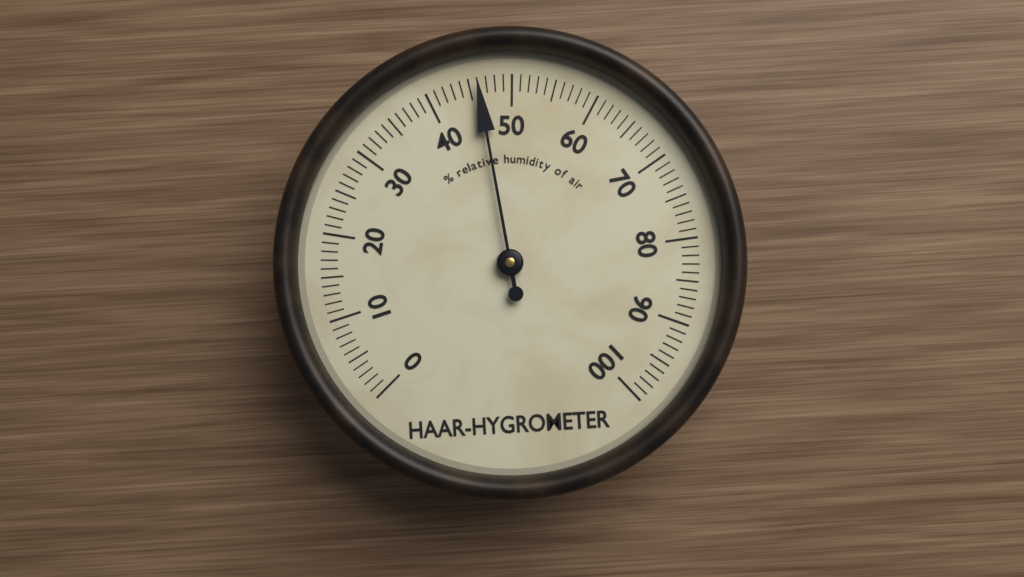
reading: 46 %
